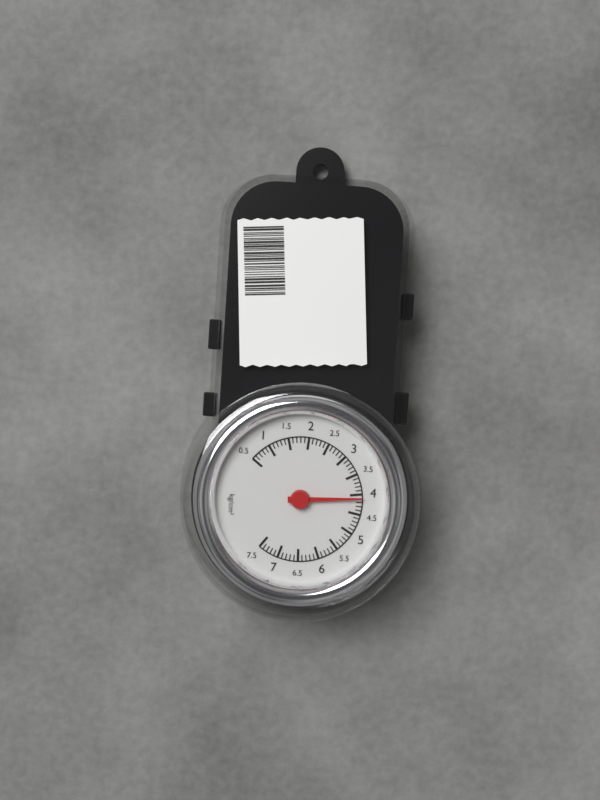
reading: 4.1 kg/cm²
